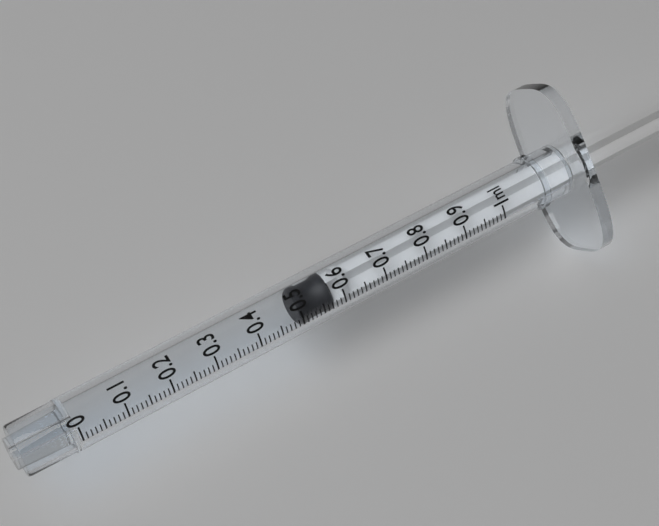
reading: 0.50 ml
